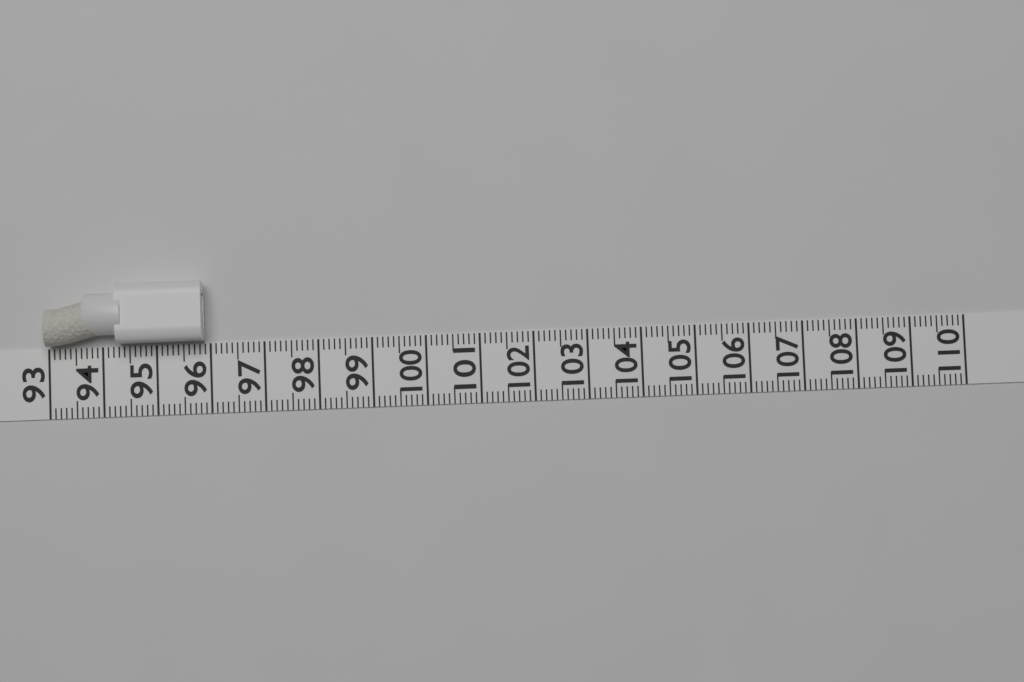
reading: 95.9 (no unit)
